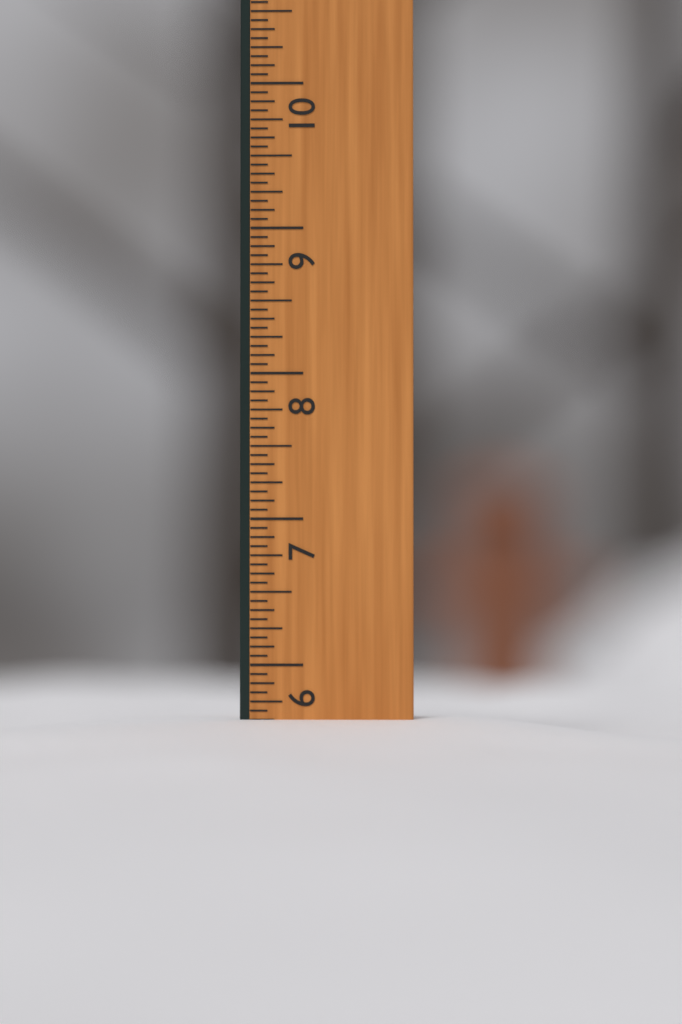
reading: 5.6250 in
